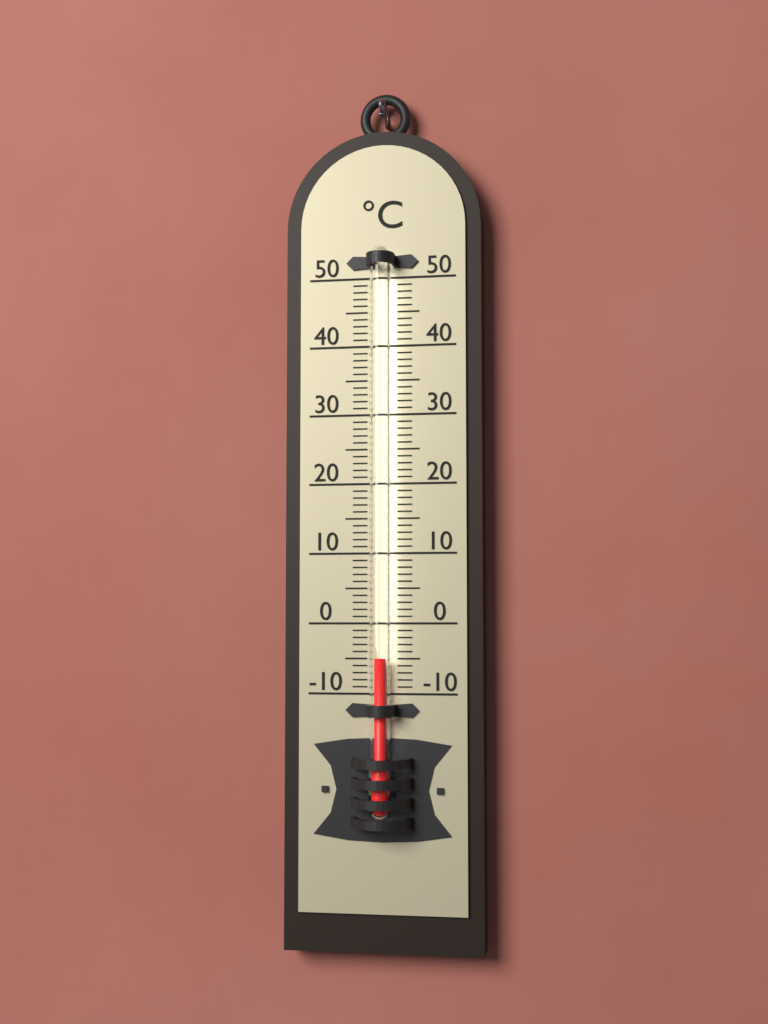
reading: -5 °C
